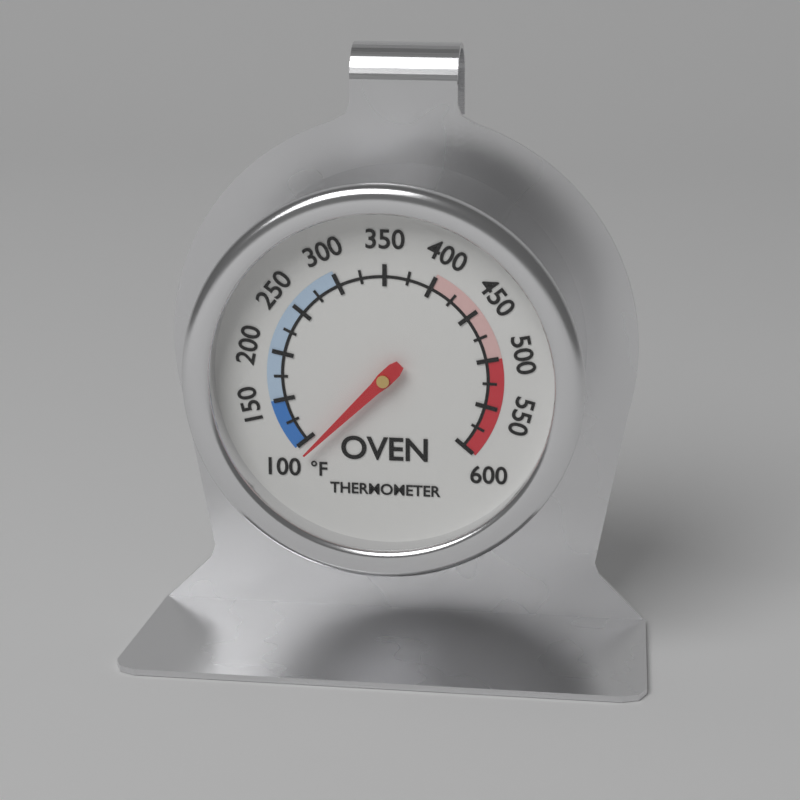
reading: 90 °F
